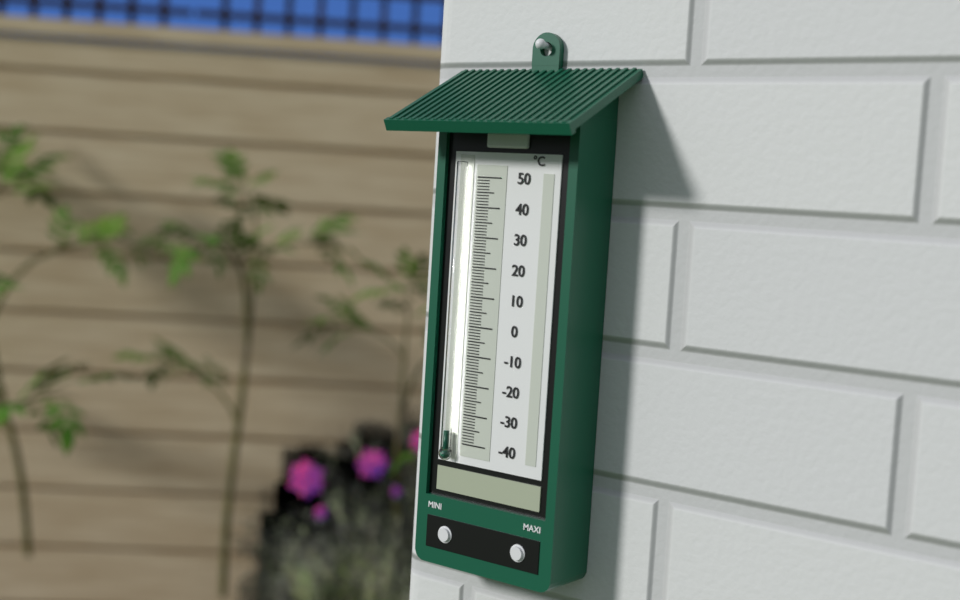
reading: -36 °C
